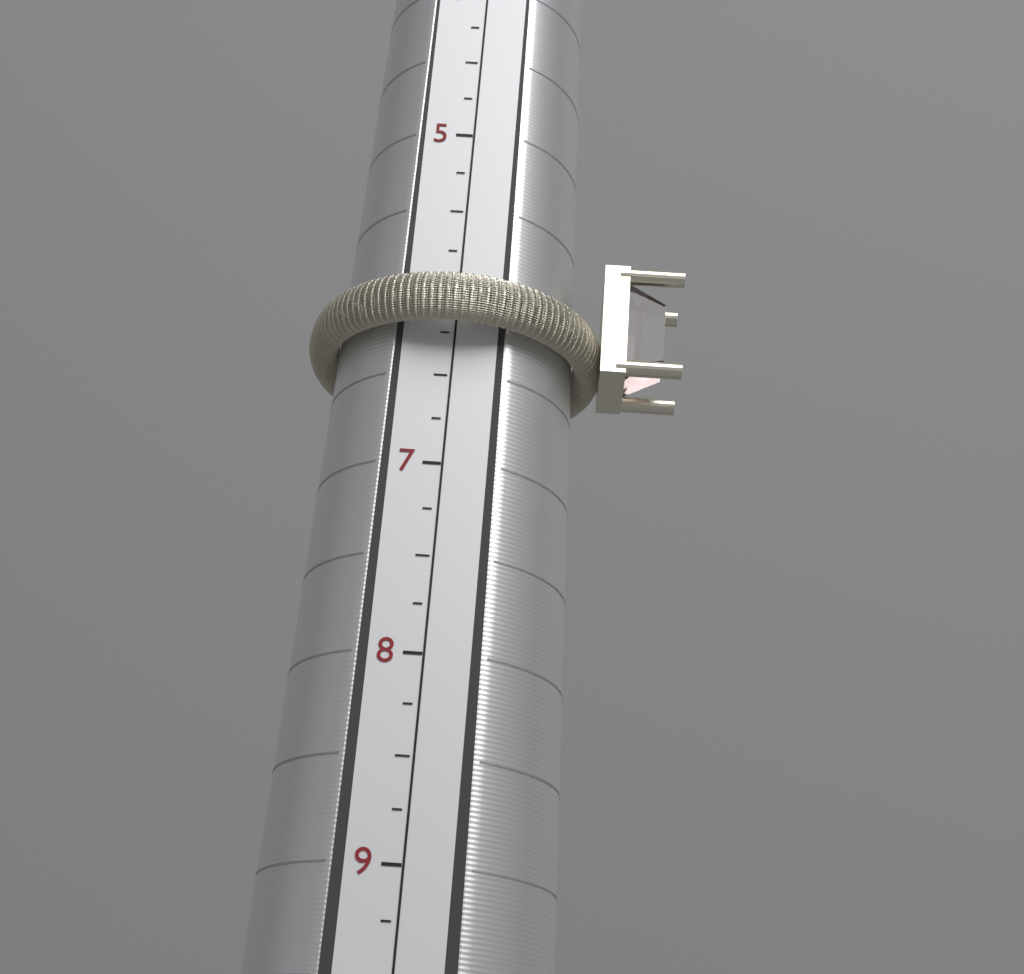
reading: 6.25 (no unit)
